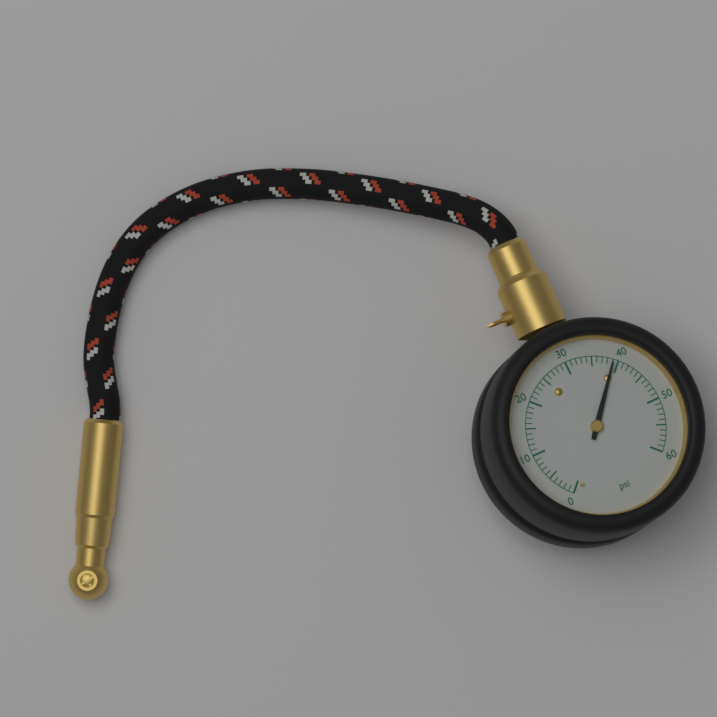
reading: 39 psi
